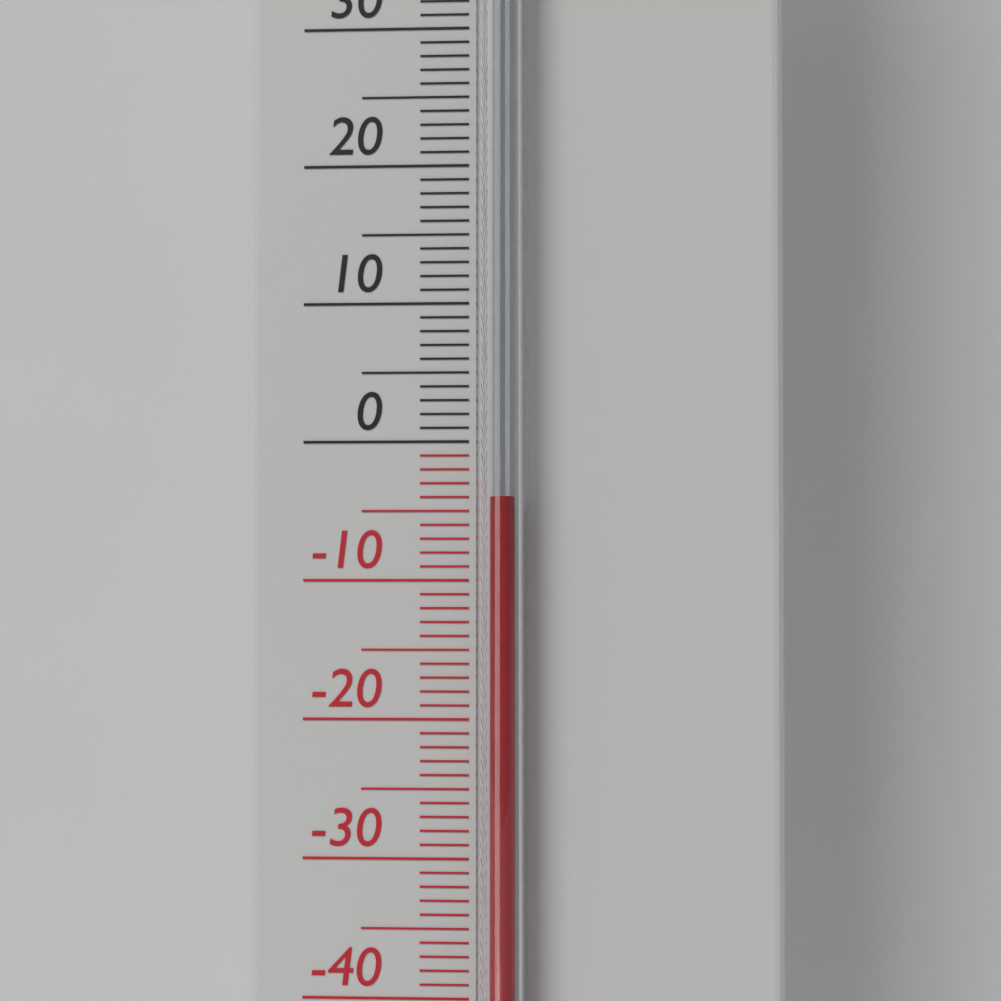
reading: -4 °C
